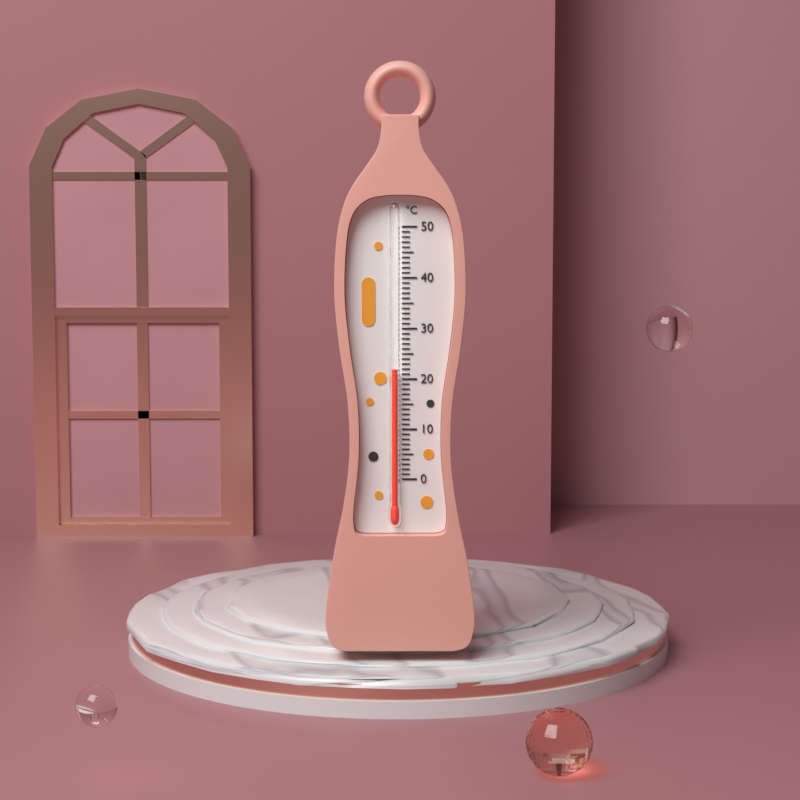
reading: 22 °C
